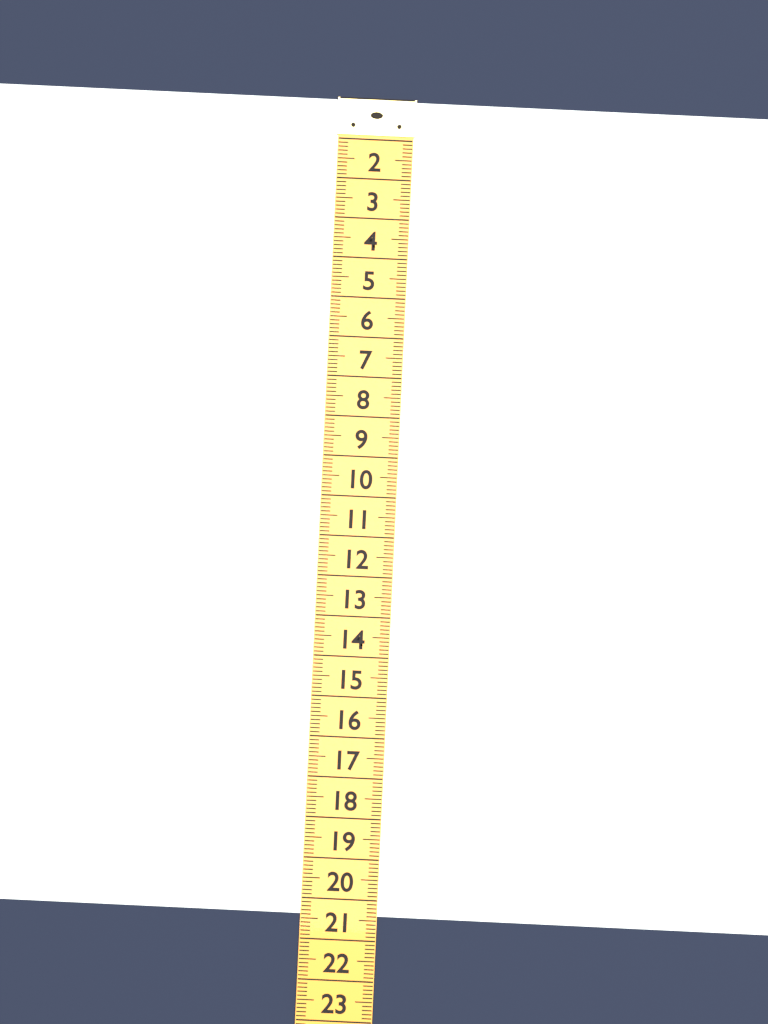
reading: 20.1 (no unit)
